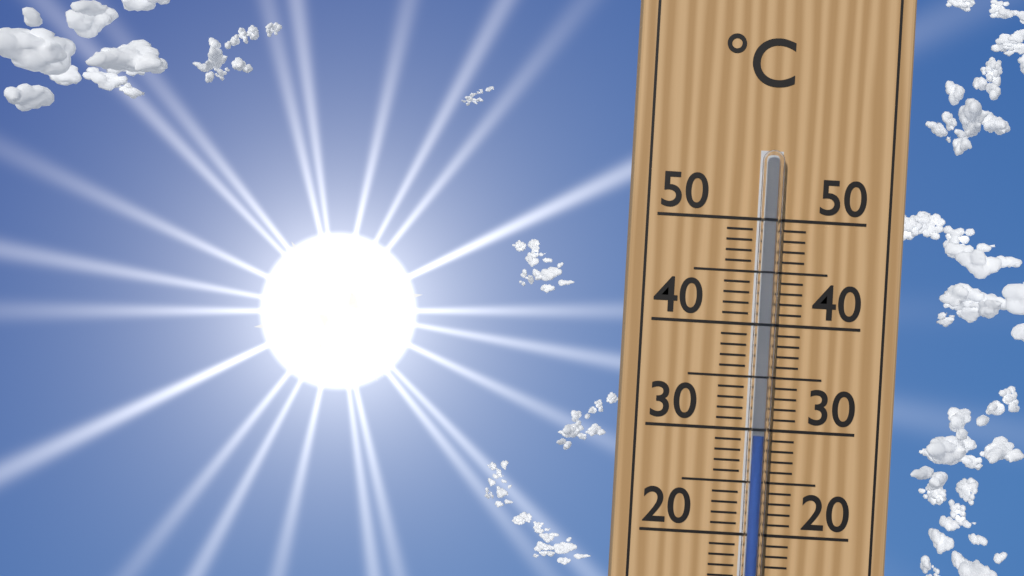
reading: 29.5 °C
